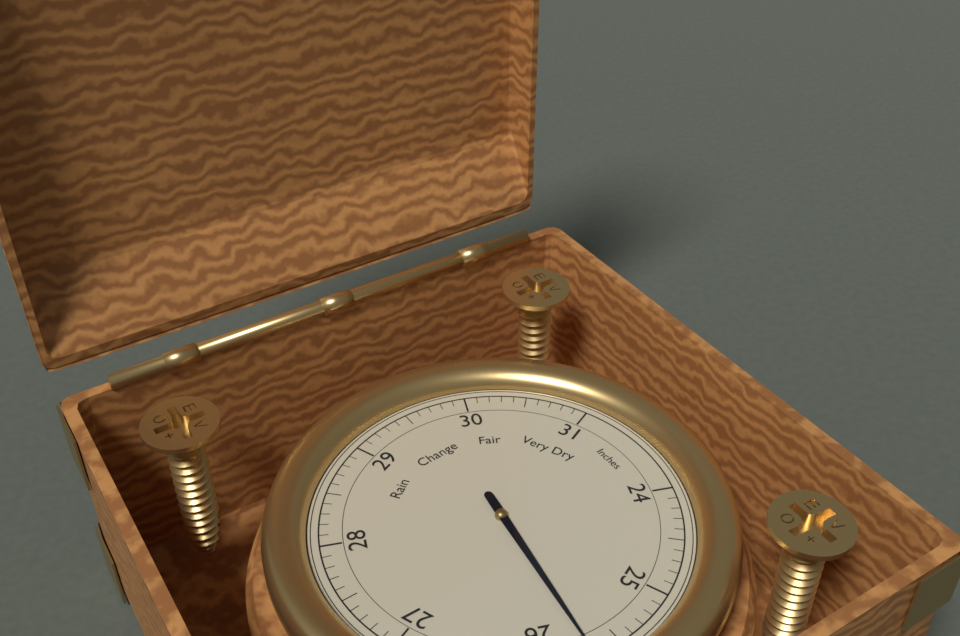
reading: 25.7 Inches
